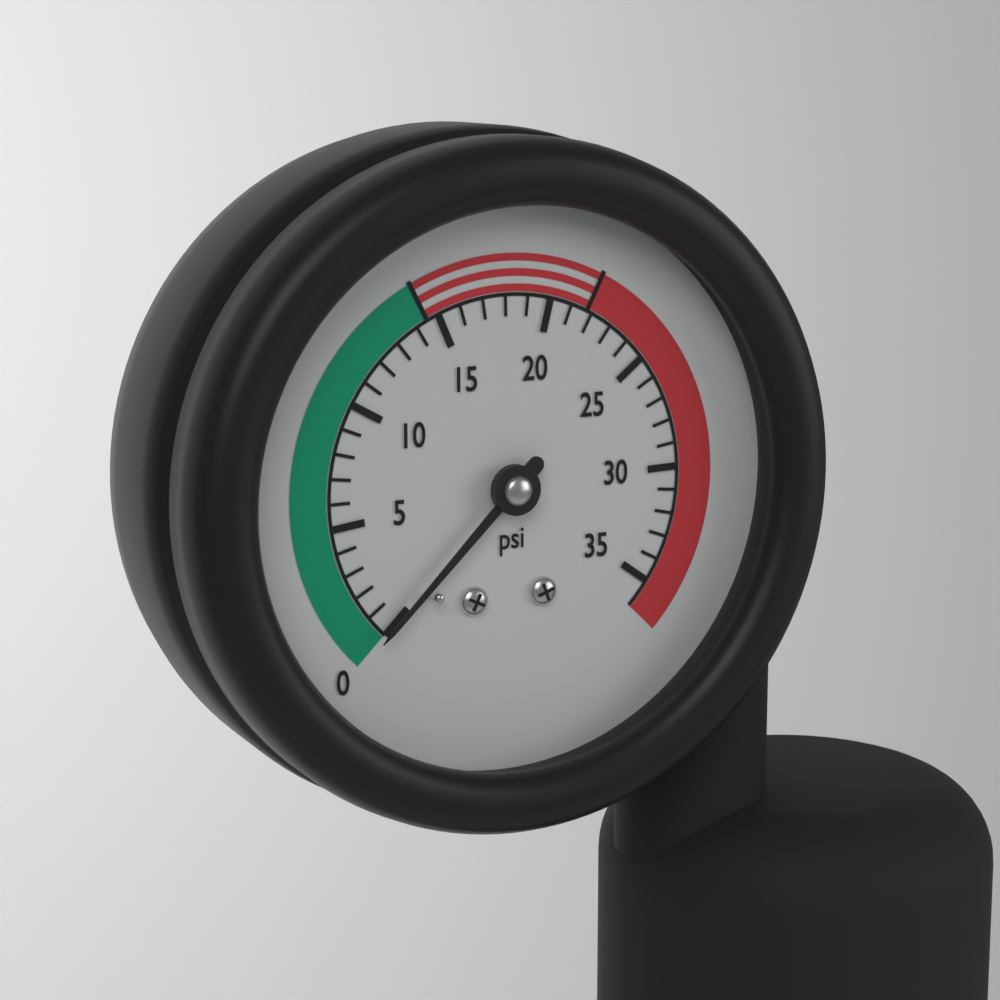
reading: 0 psi
